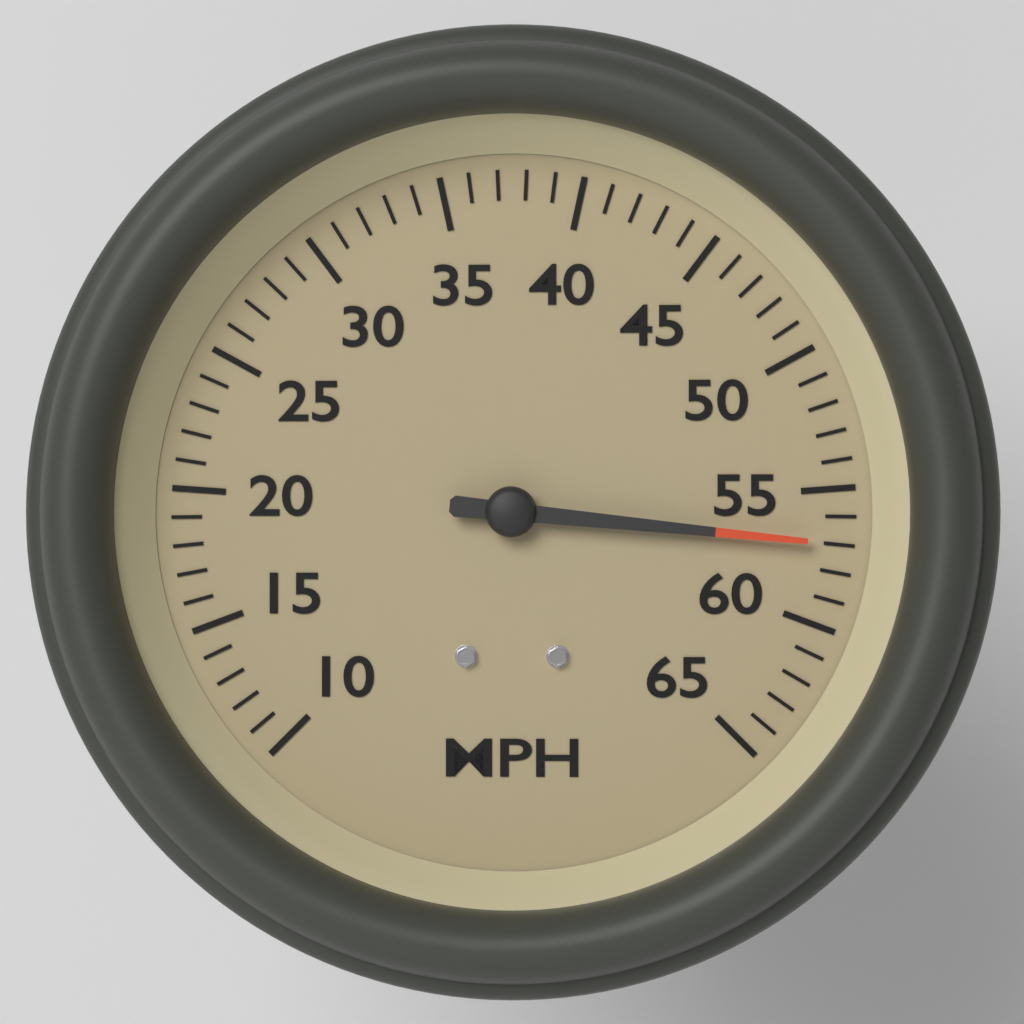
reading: 57 MPH
